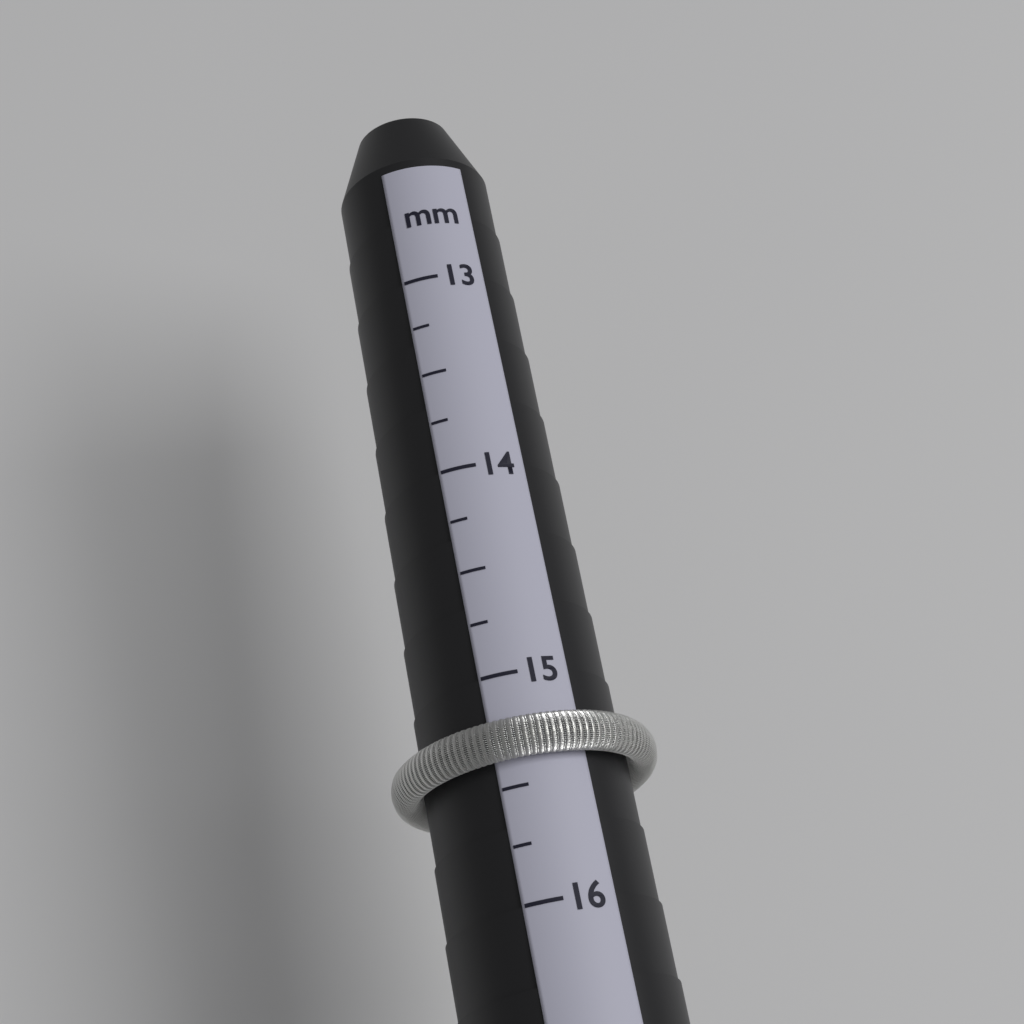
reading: 15.40 mm
